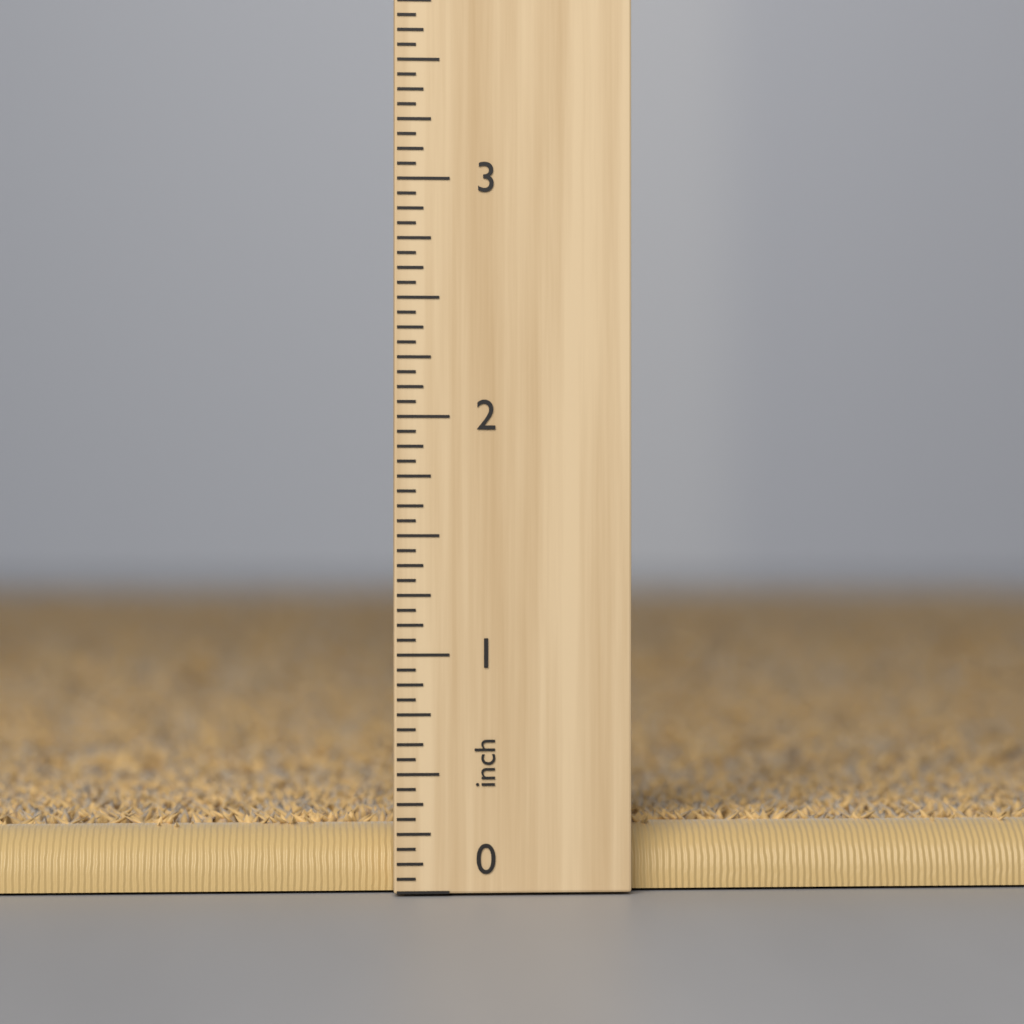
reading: 0.3125 inch
